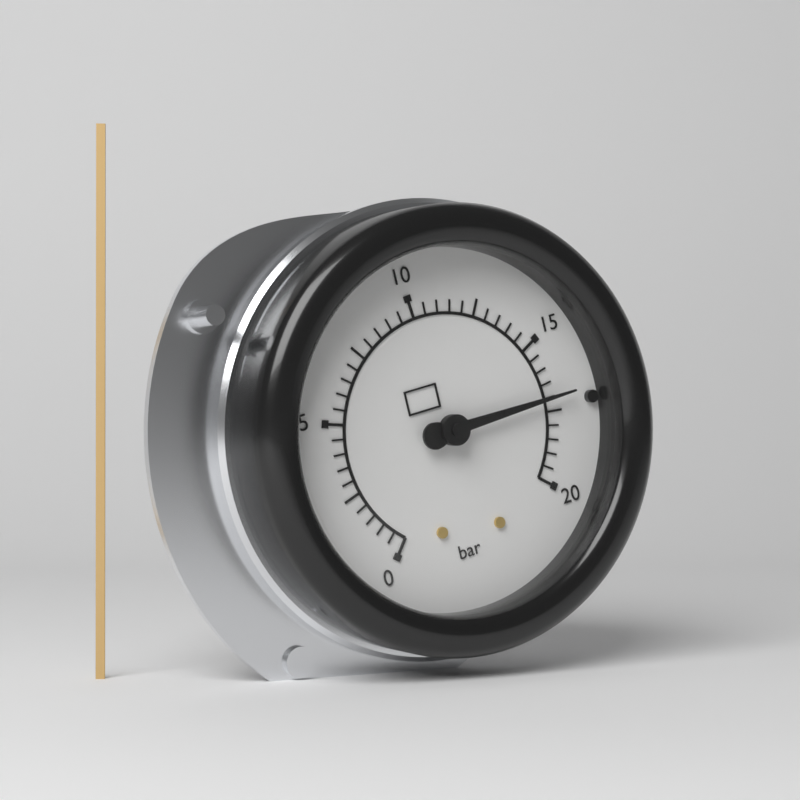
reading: 17.0 bar
